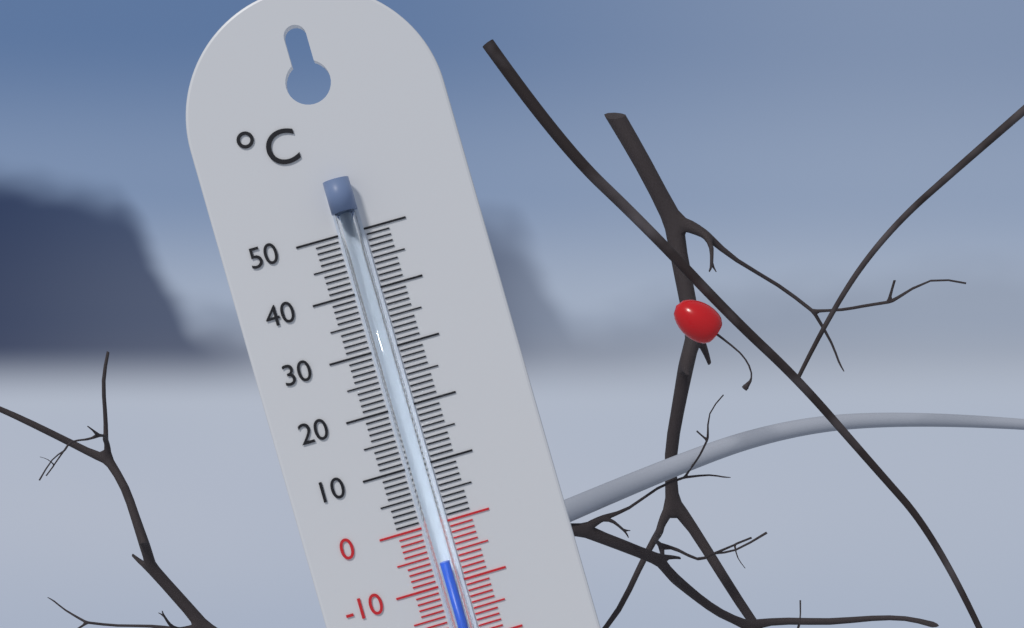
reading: -6 °C
